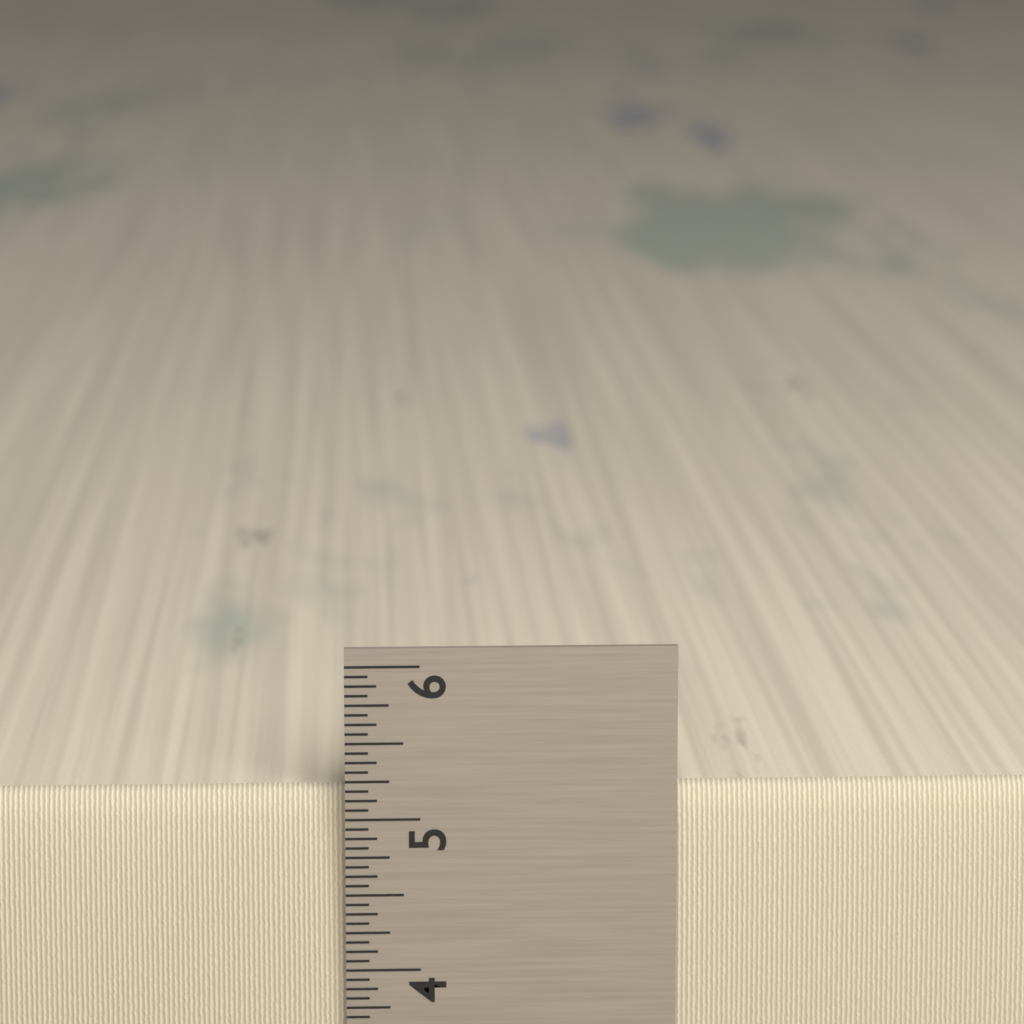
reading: 5.1875 in
